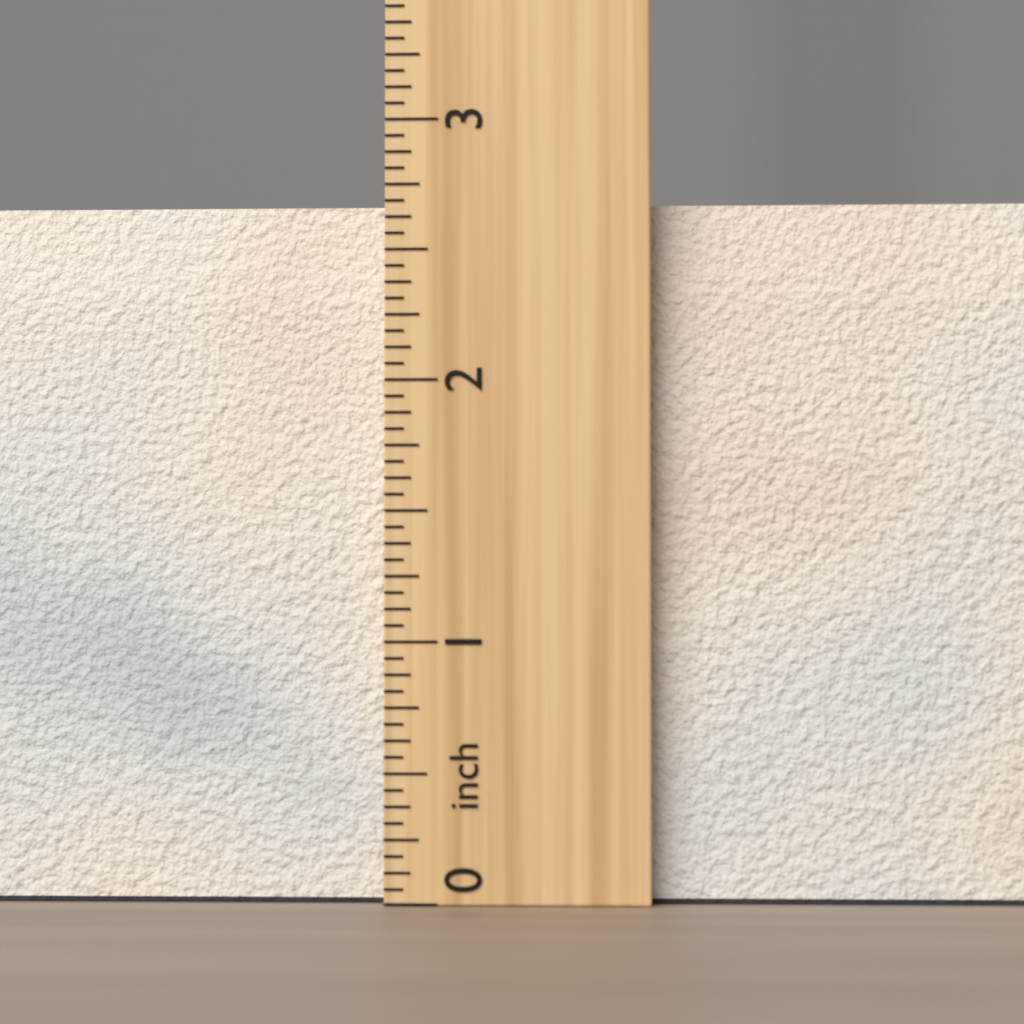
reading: 2.6875 inch
